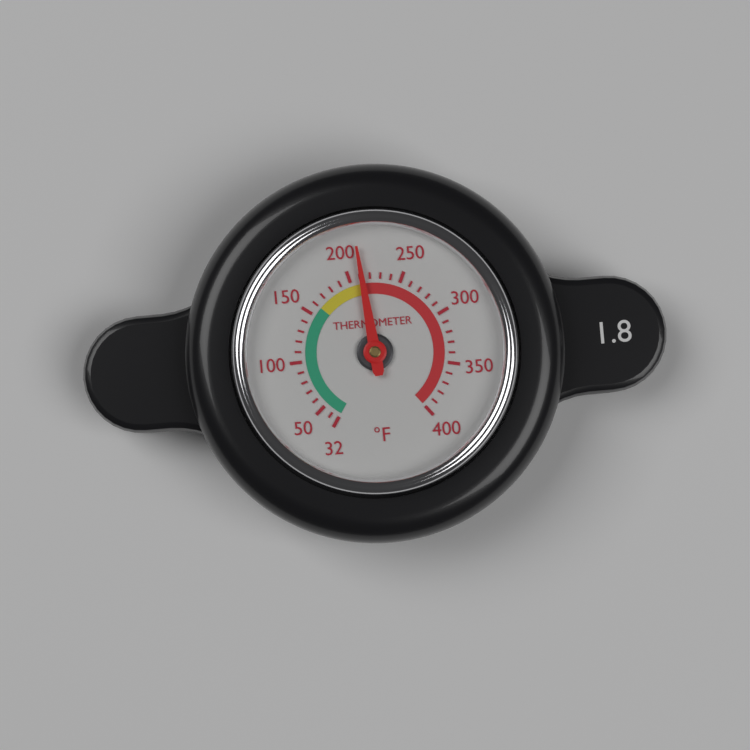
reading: 212 °F
